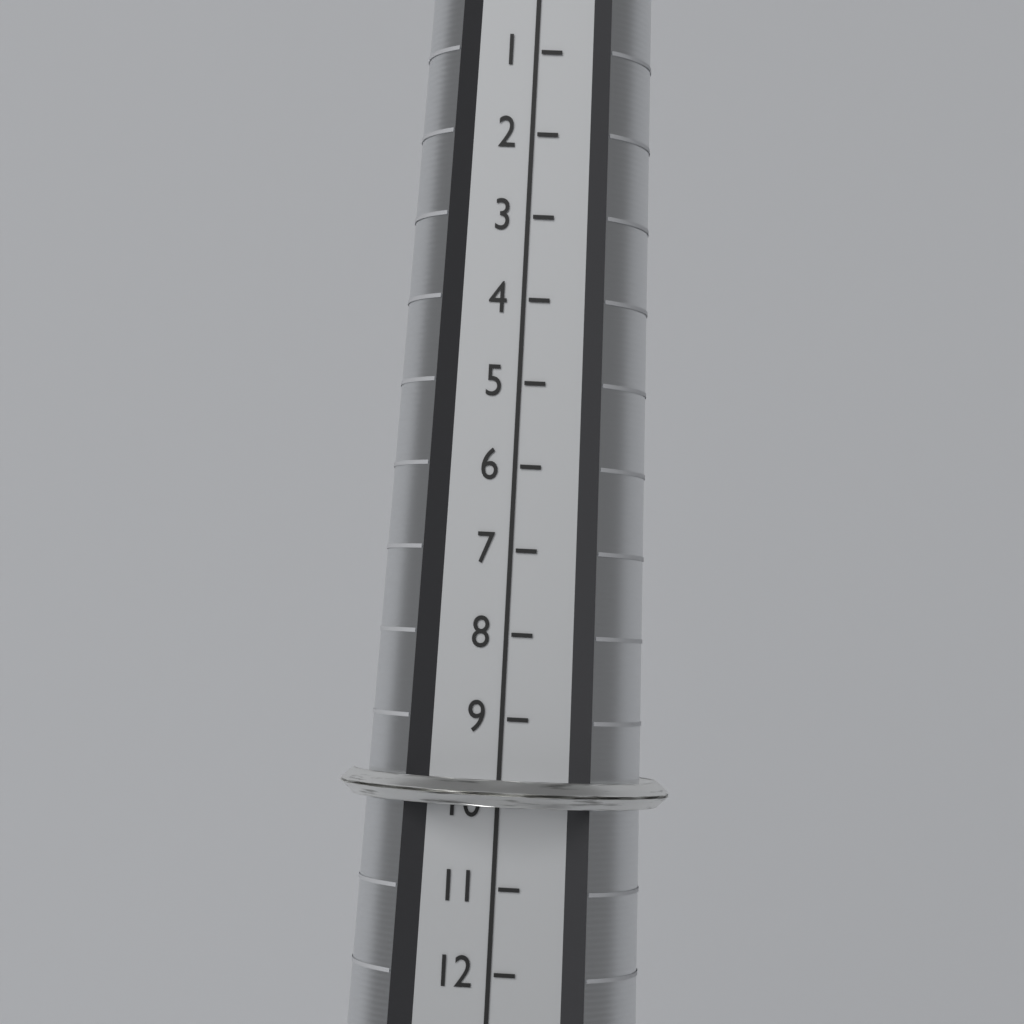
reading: 10 (no unit)
